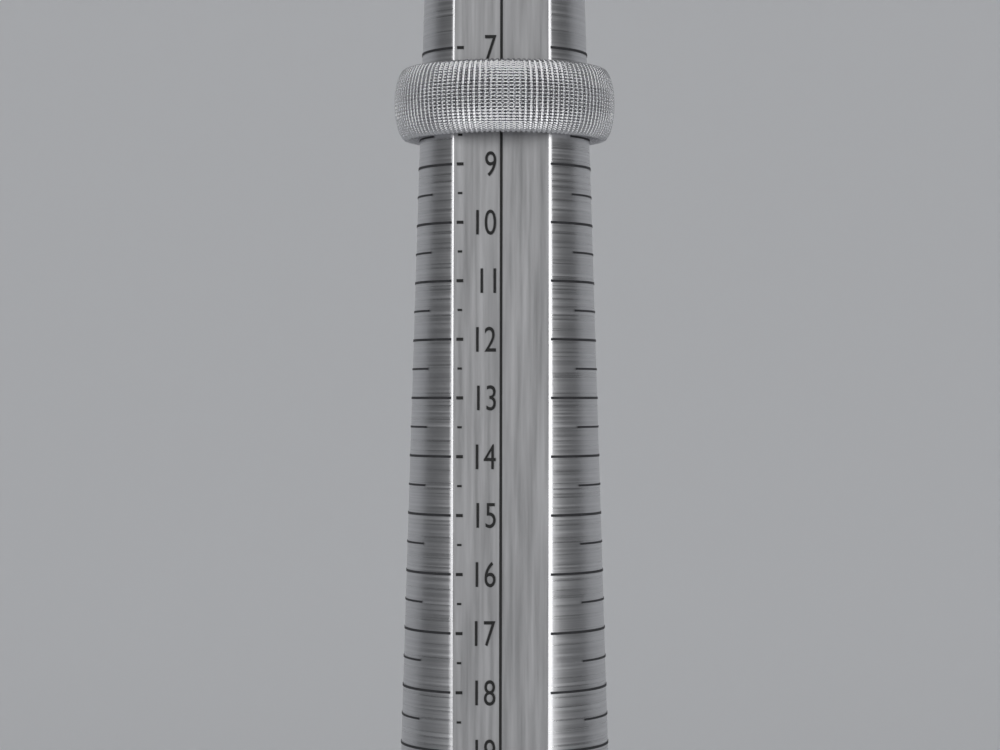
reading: 8.5 (no unit)
